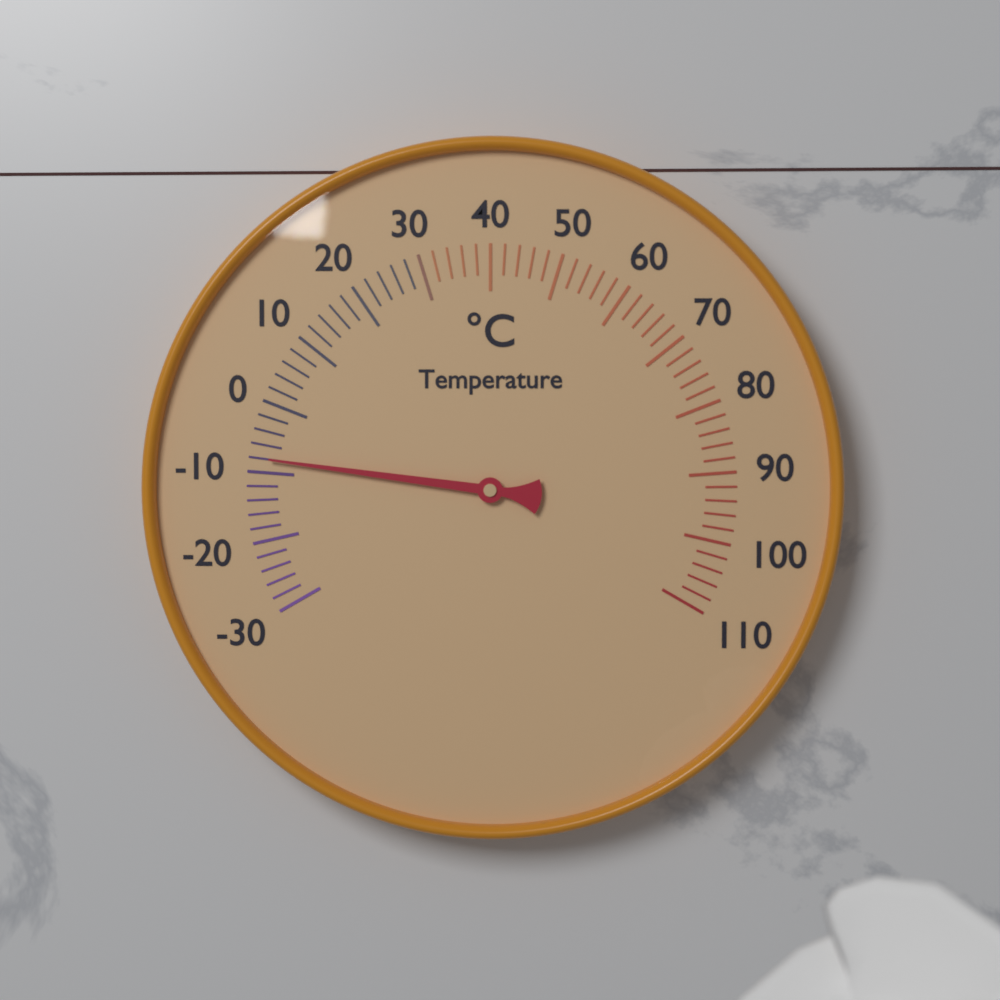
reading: -8 °C
